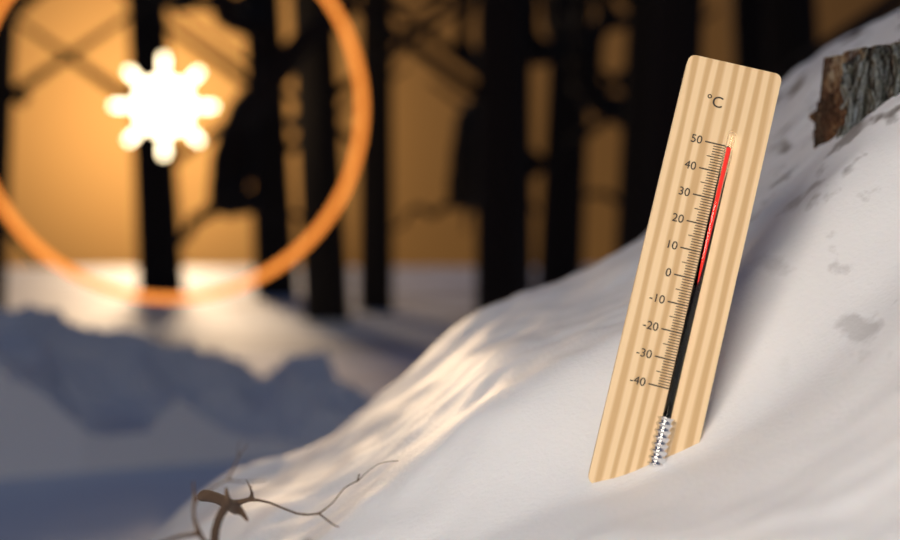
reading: 49 °C
